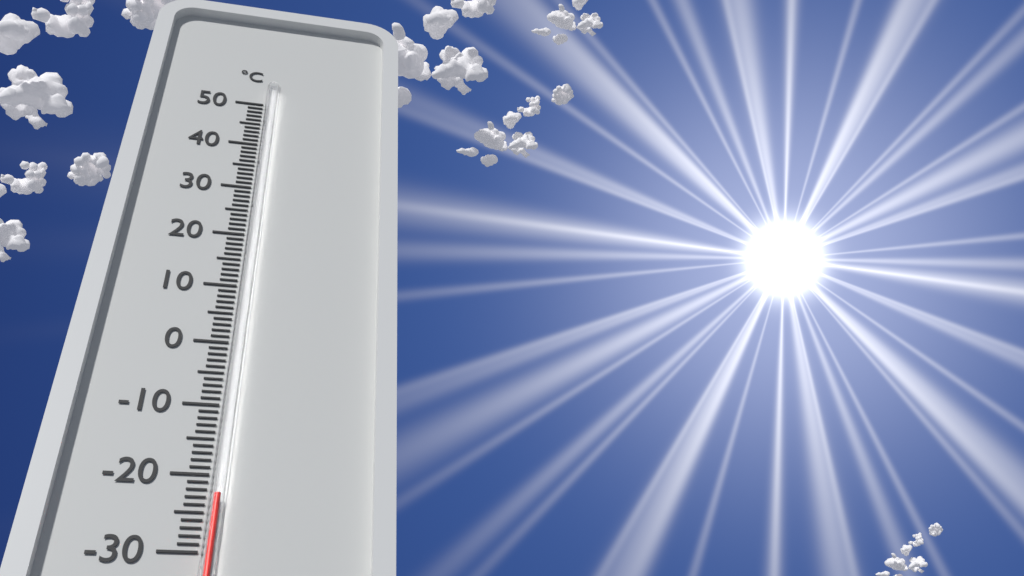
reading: -23 °C
